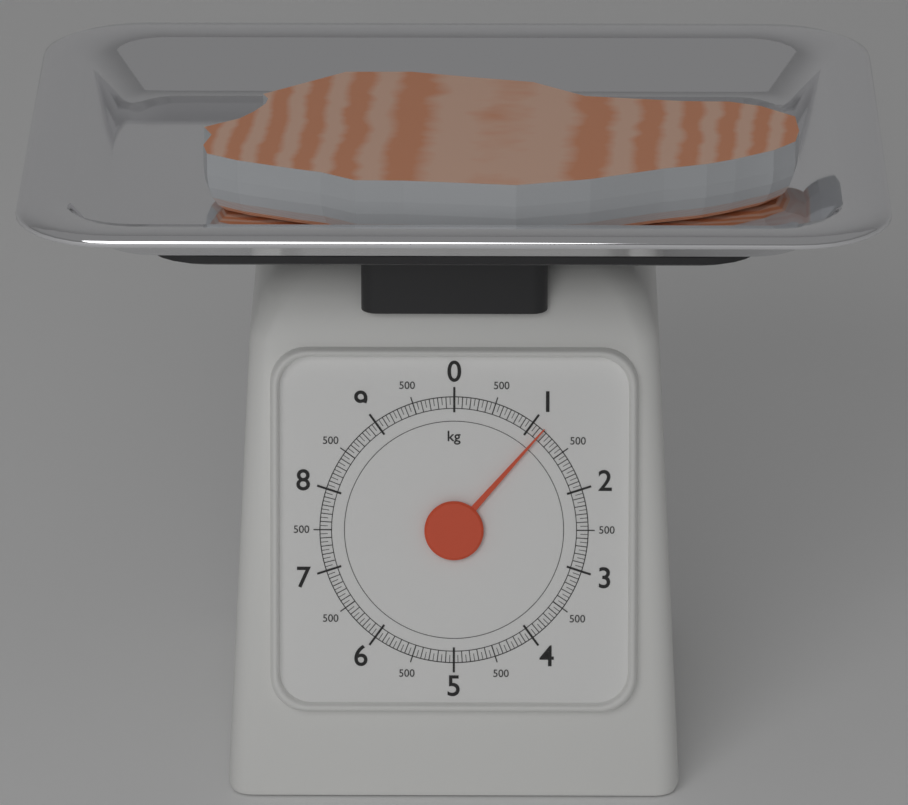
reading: 1.15 kg
